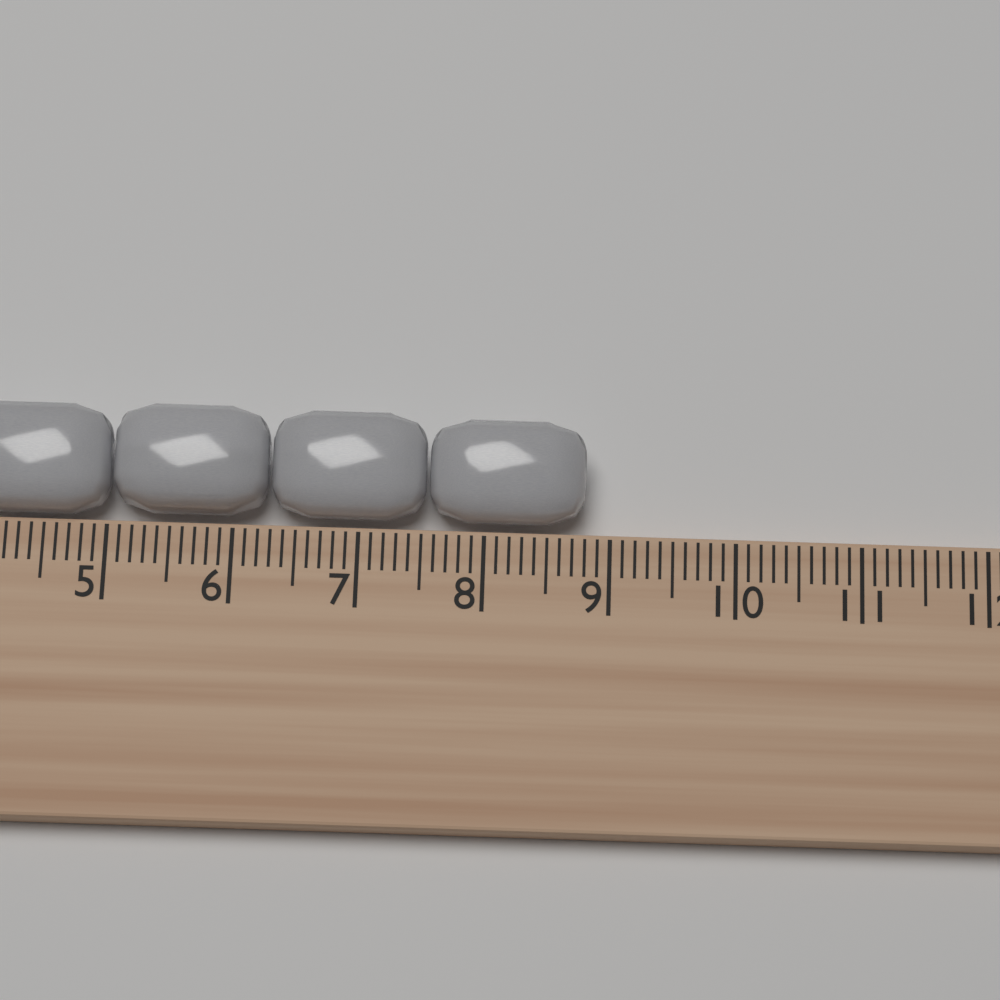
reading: 8.8 cm
